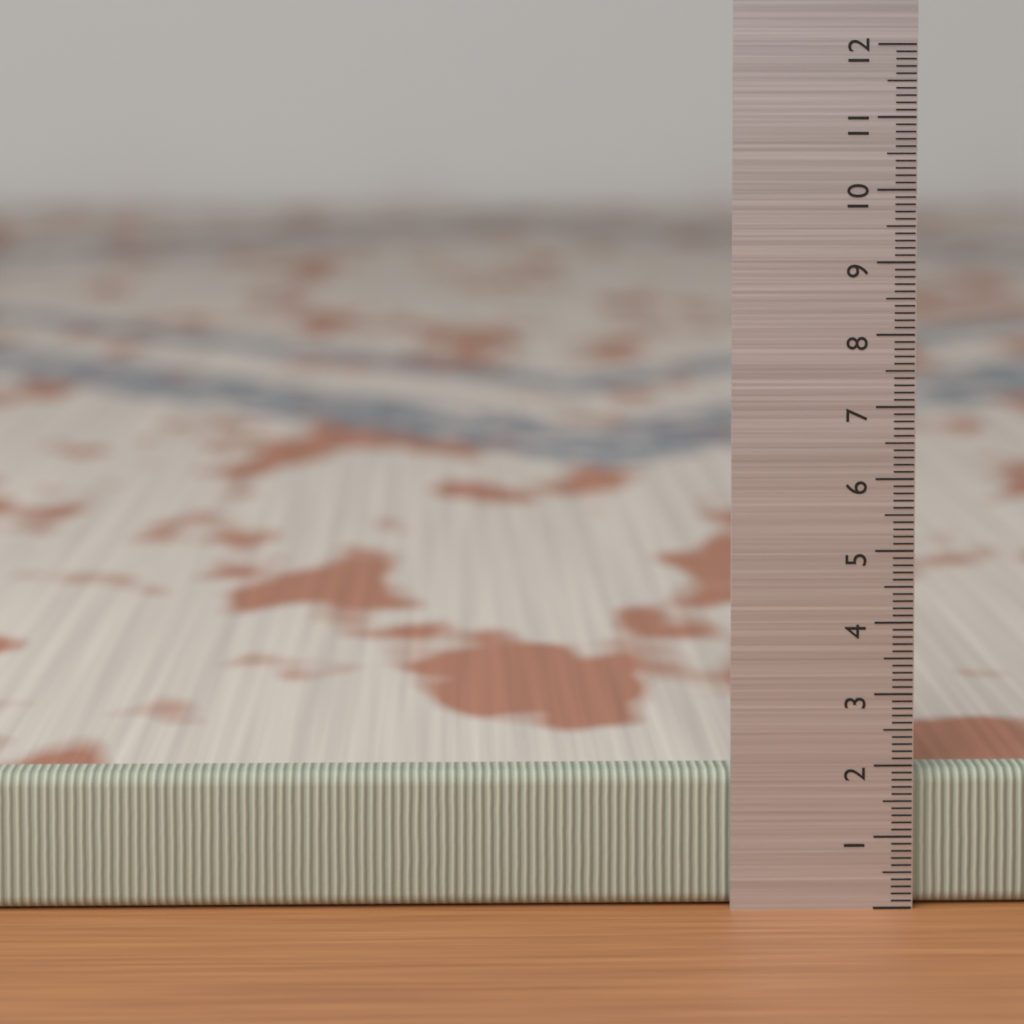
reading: 1.9 (no unit)
